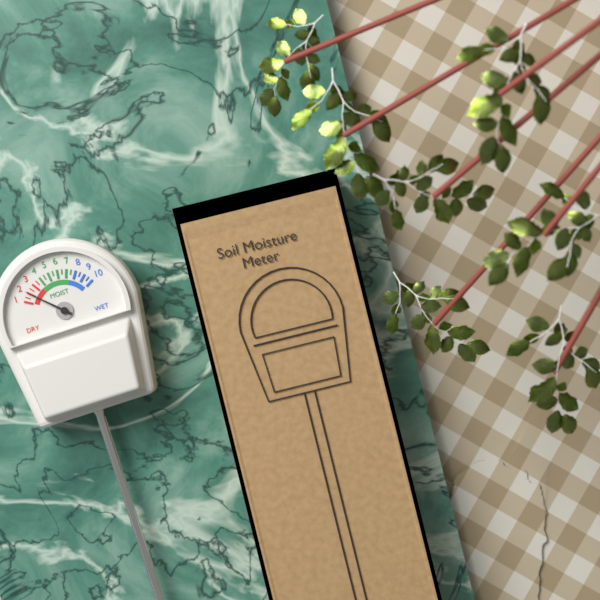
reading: 2.0 (no unit)
